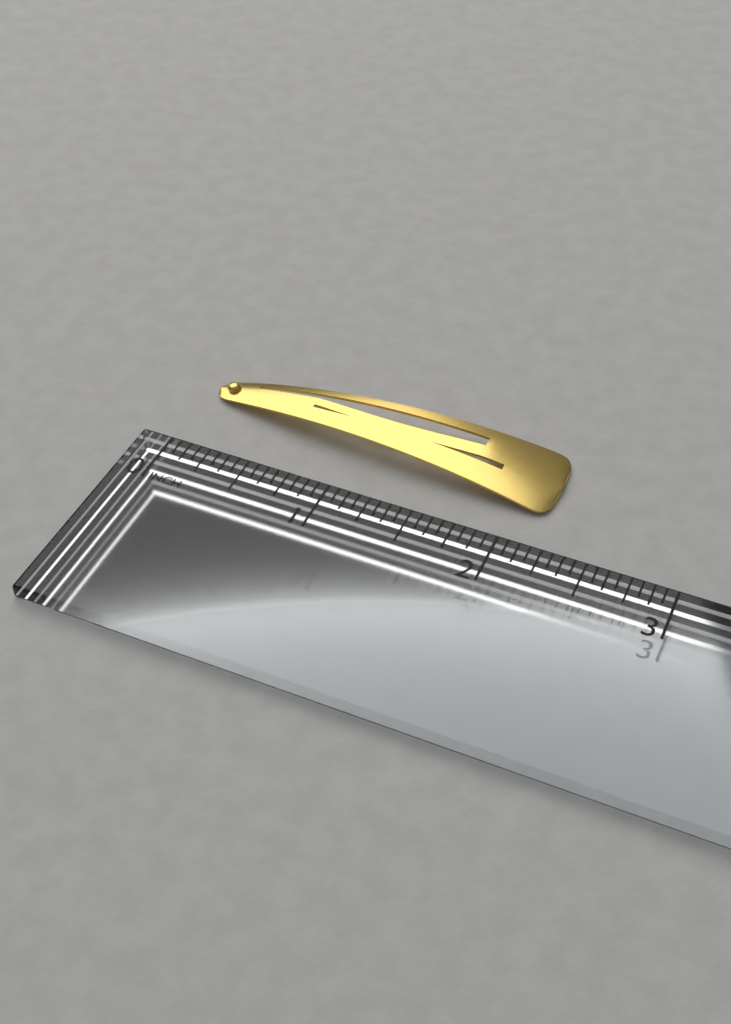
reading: 2.1875 in
